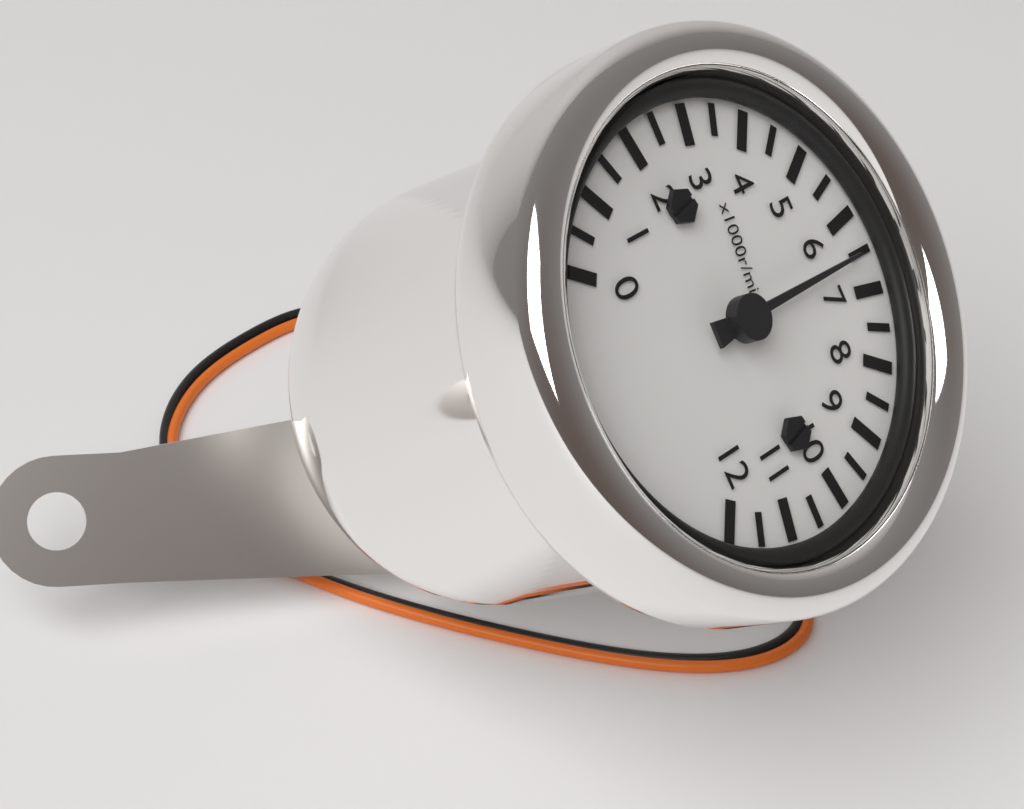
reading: 6500 r/min
